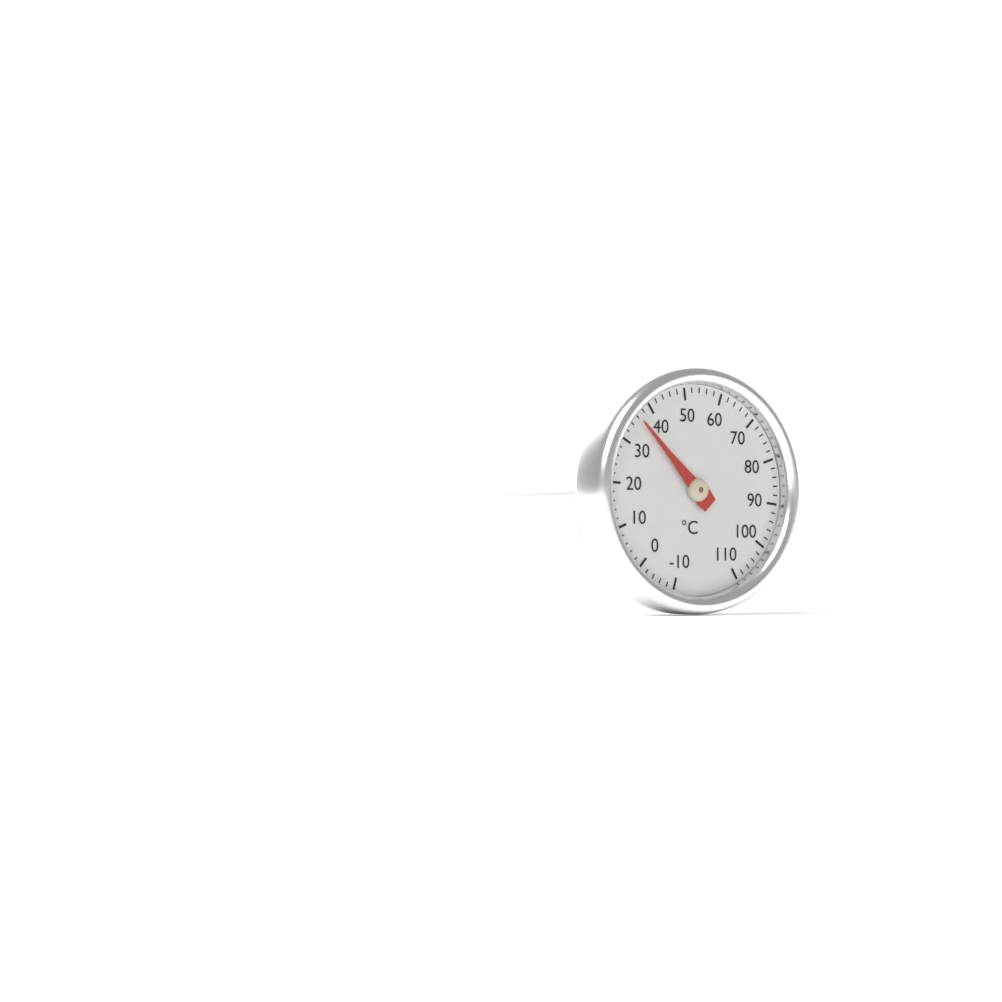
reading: 36 °C
